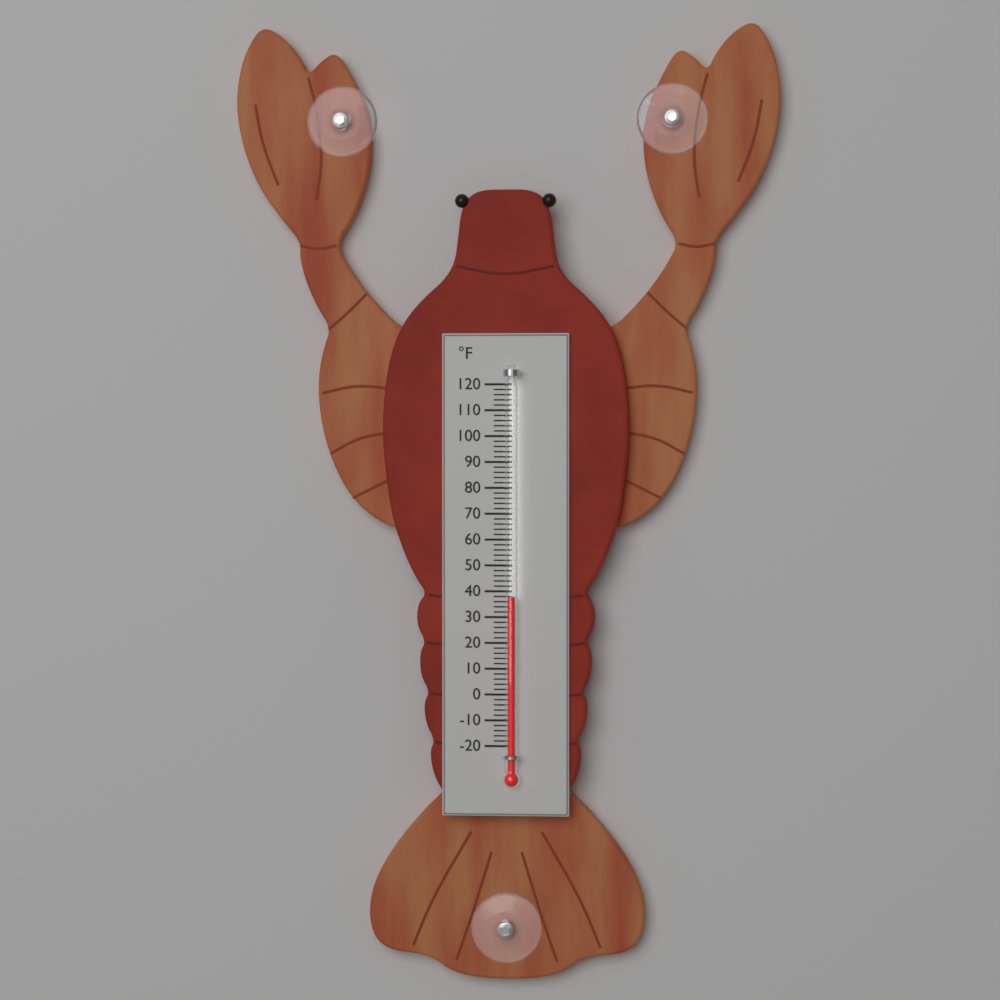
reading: 38 °F
